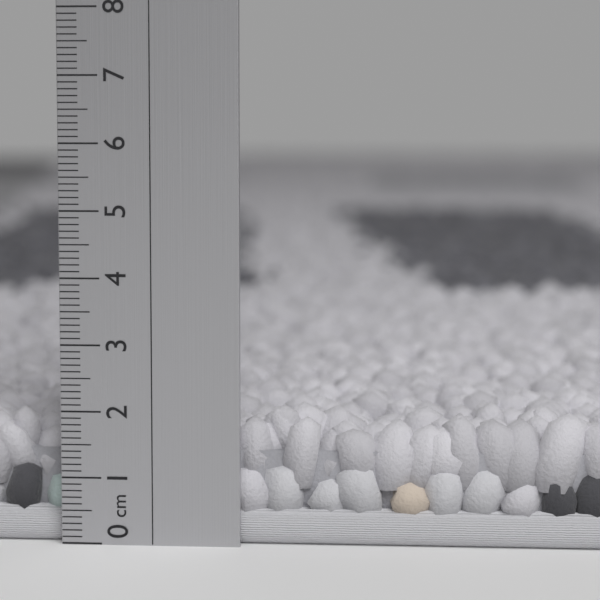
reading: 2.0 cm
